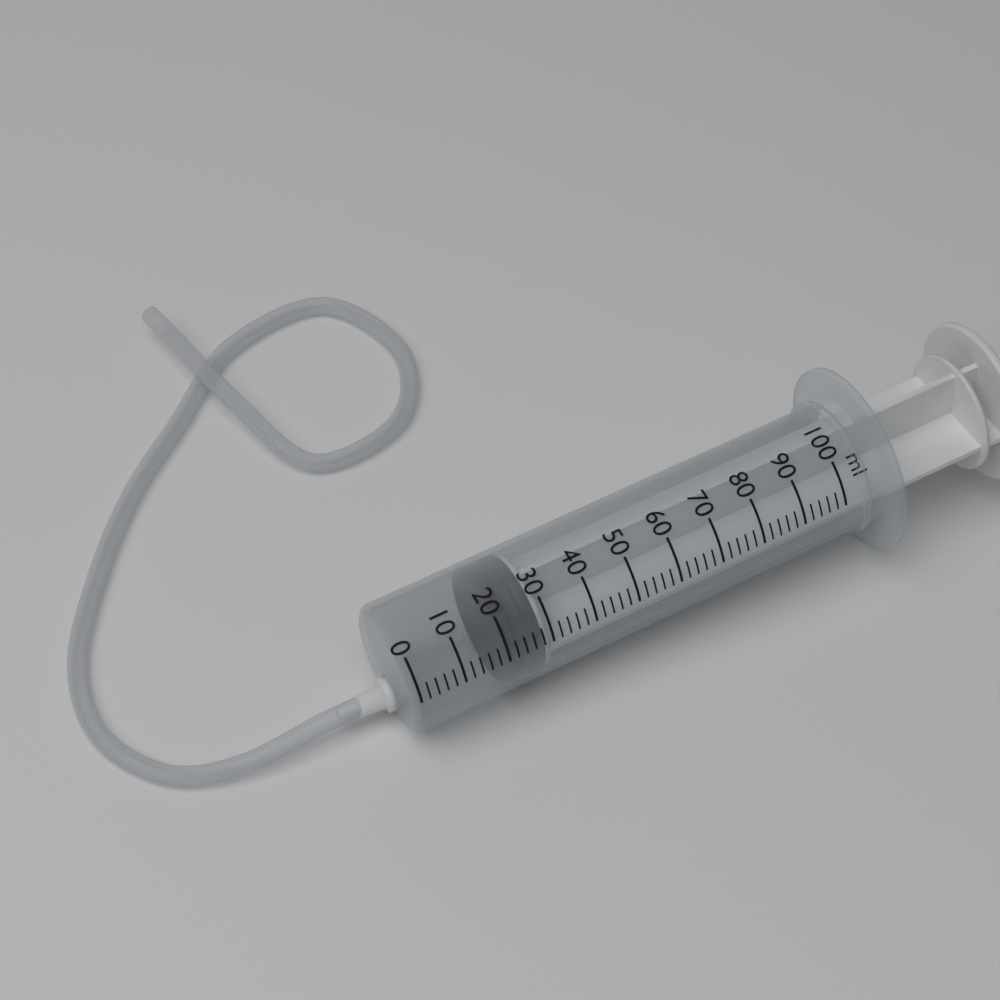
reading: 20 ml
